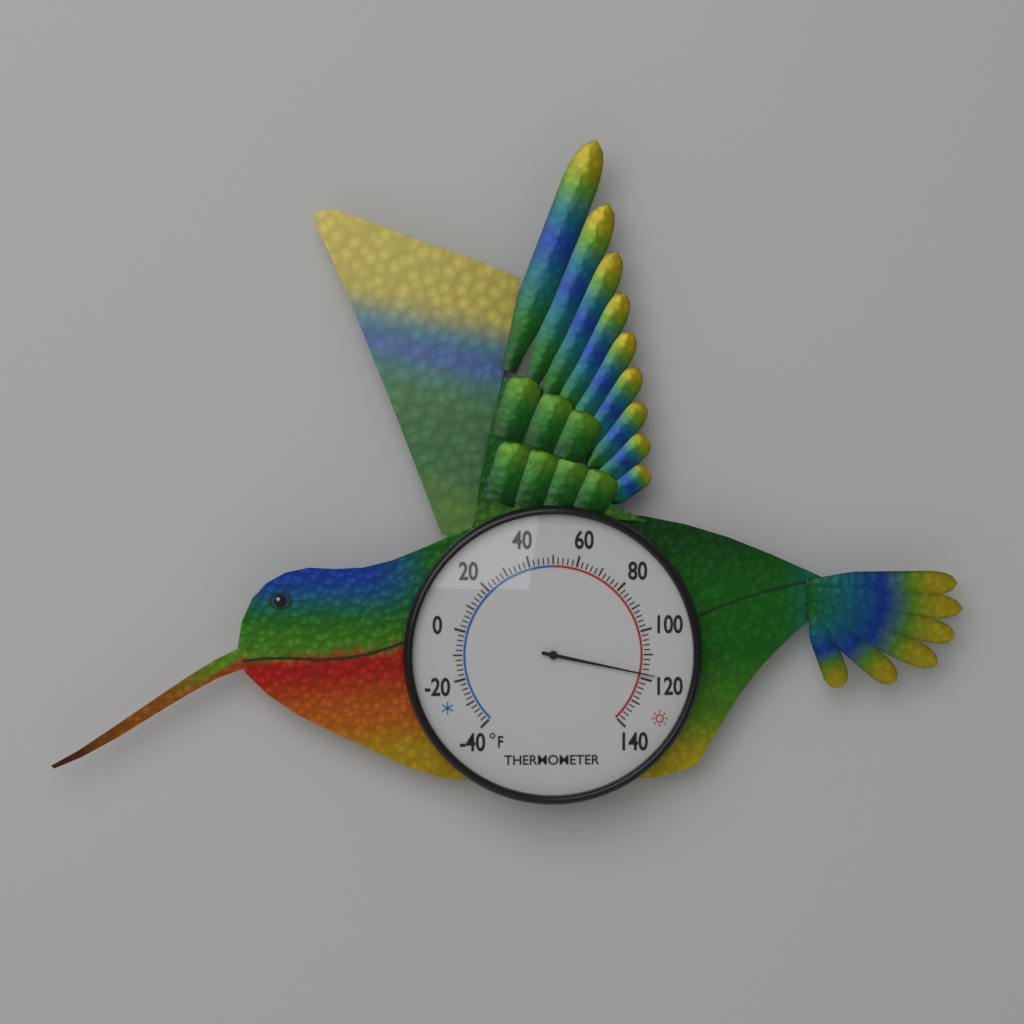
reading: 118 °F
